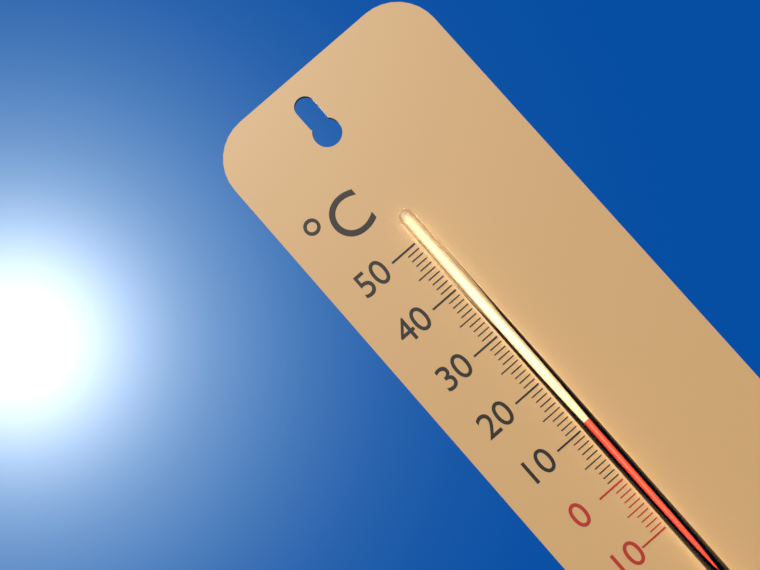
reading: 11 °C
